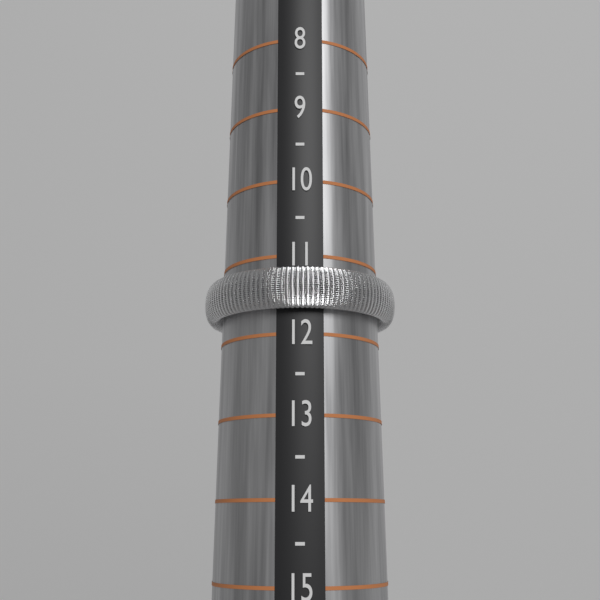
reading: 11.7 (no unit)
